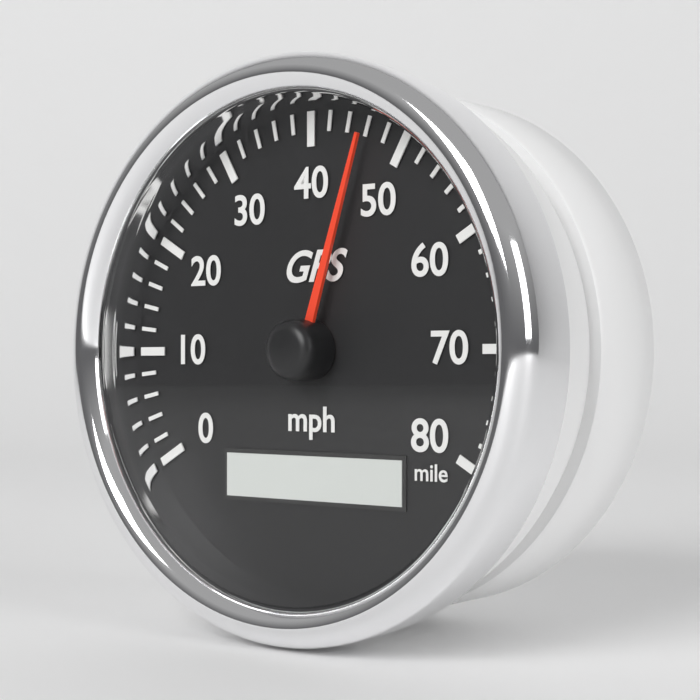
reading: 46 mph
